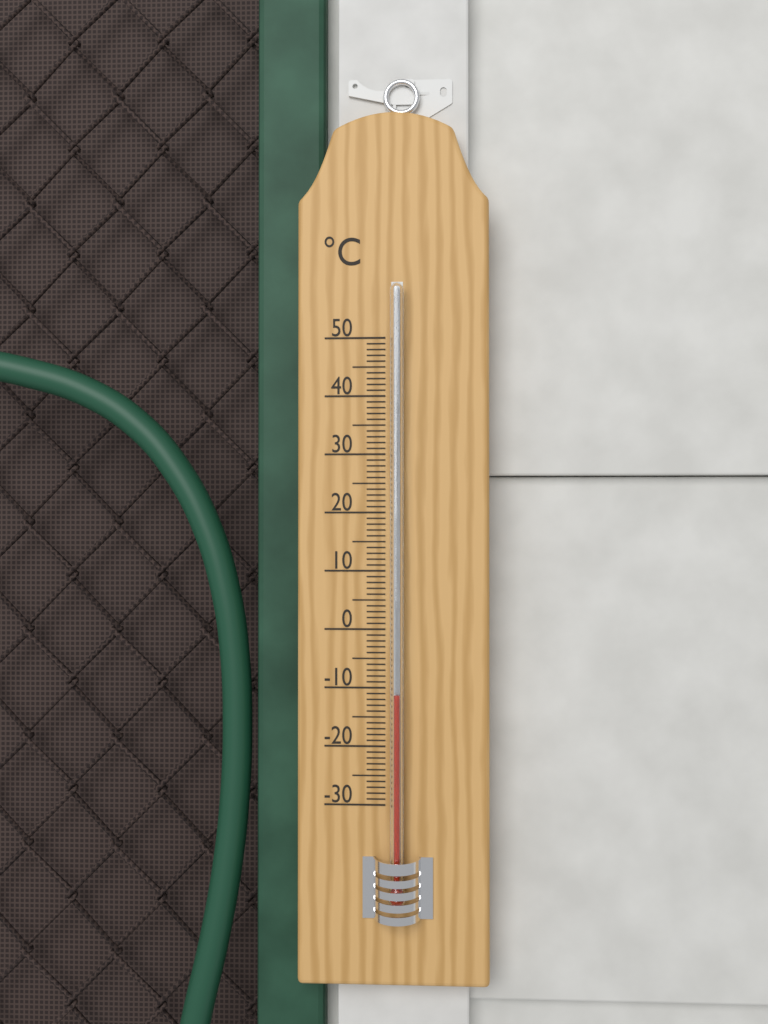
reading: -11 °C
